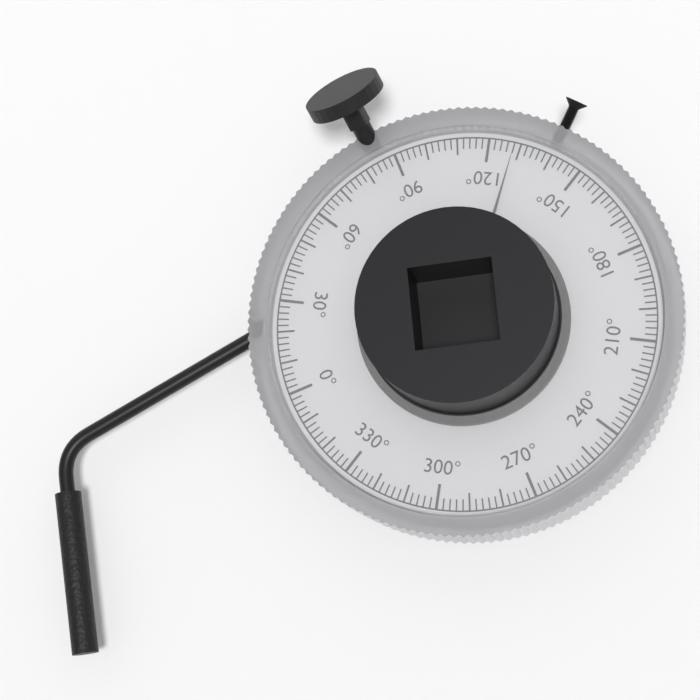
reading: 128 °
